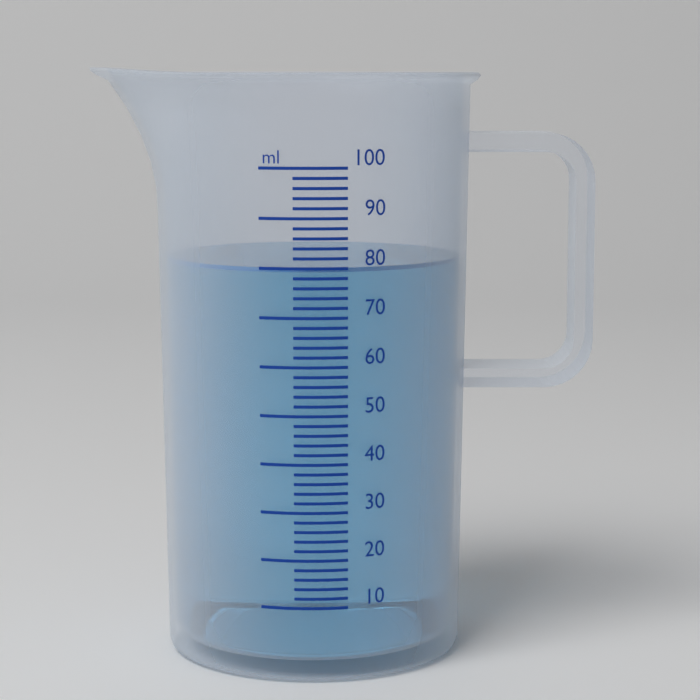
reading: 80 ml
